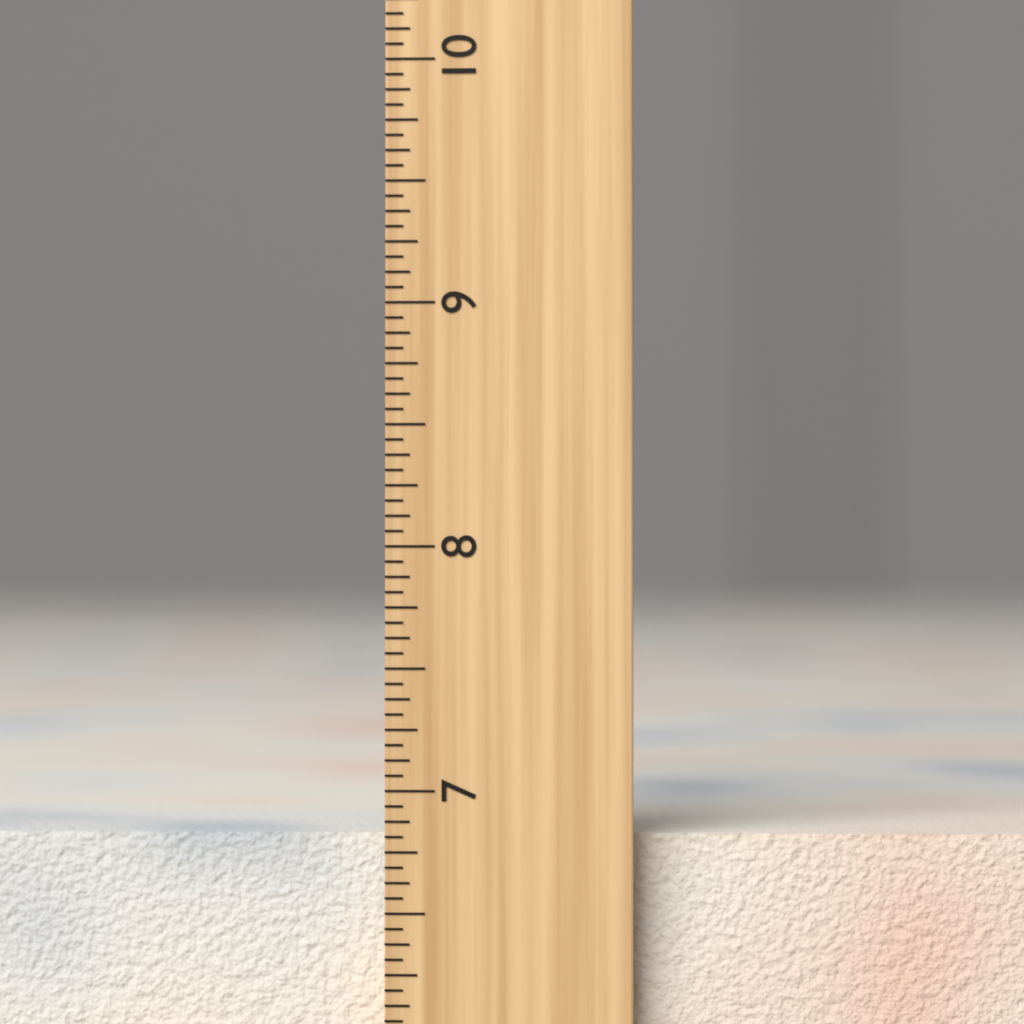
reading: 6.8125 inch
